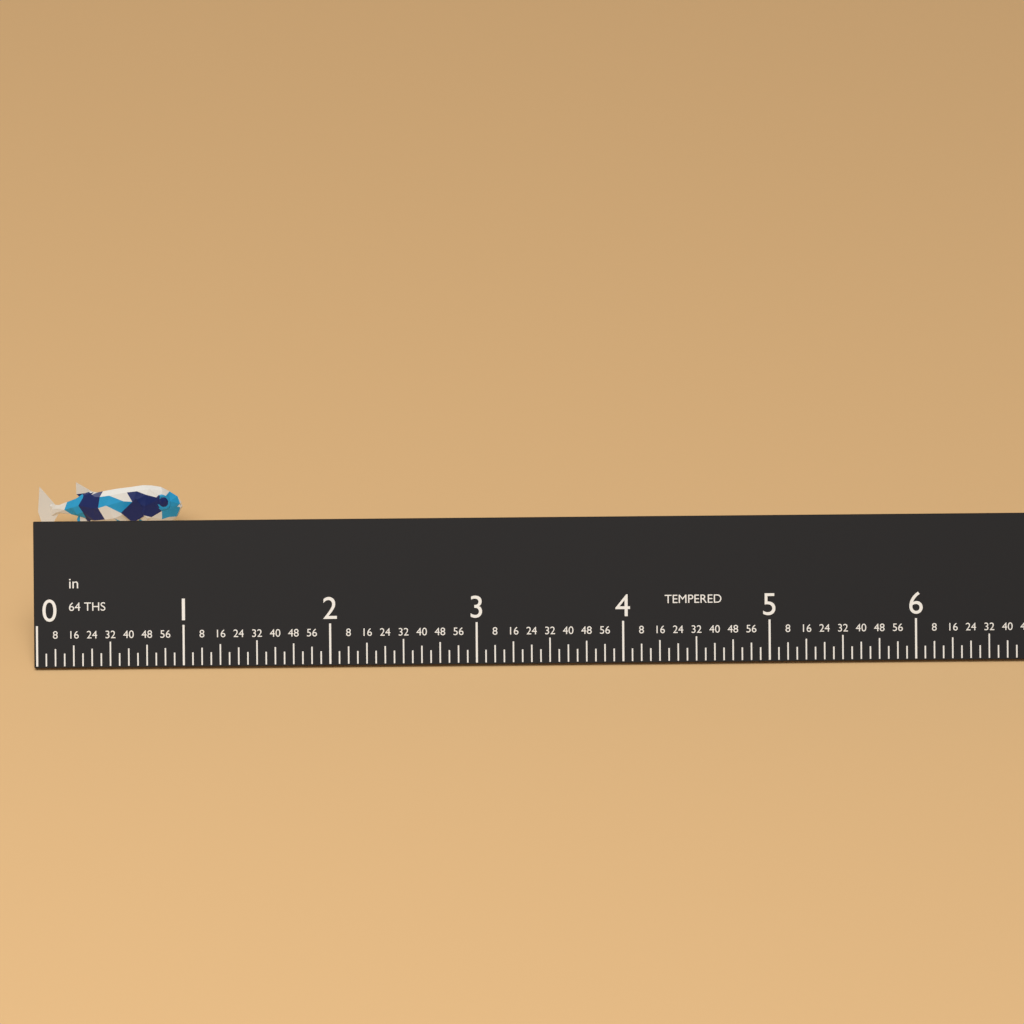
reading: 1.0000 in
